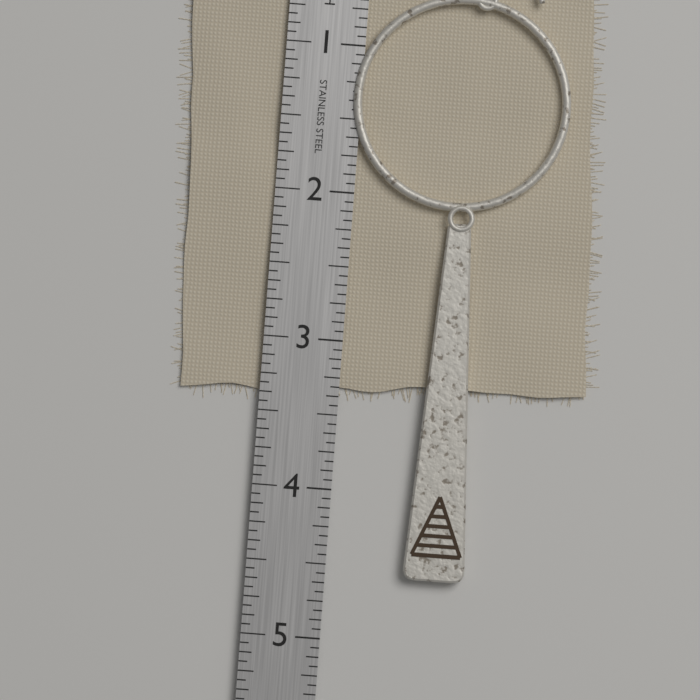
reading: 4.5625 in
